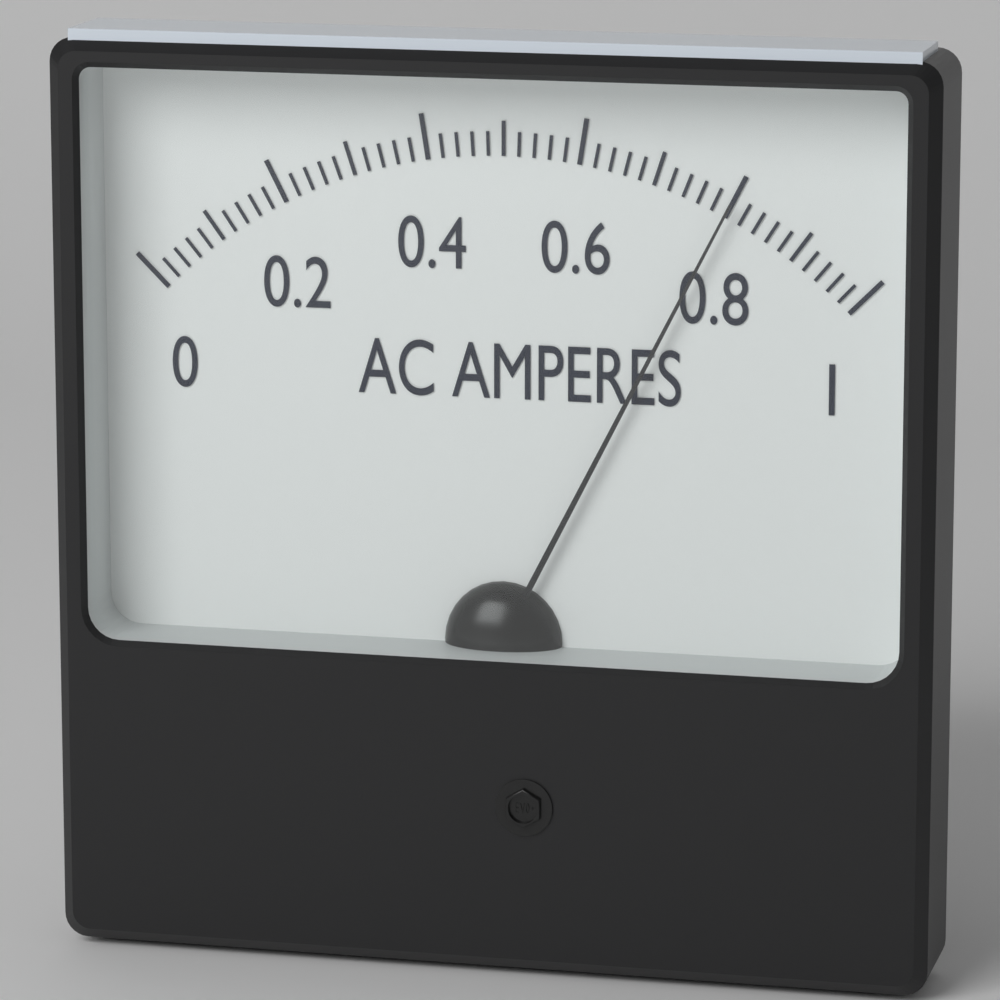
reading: 0.80 A
